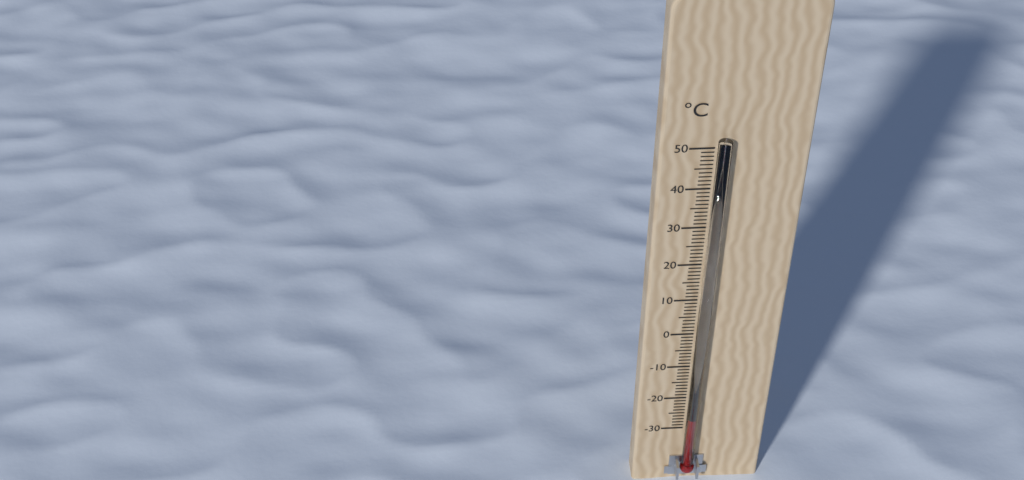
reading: -25 °C
